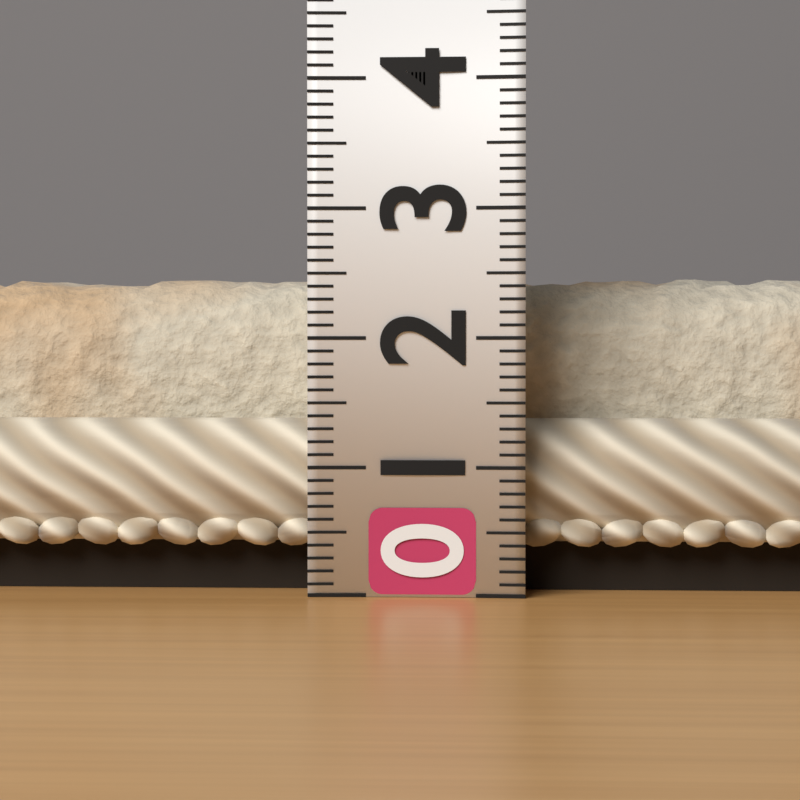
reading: 2.5 (no unit)
